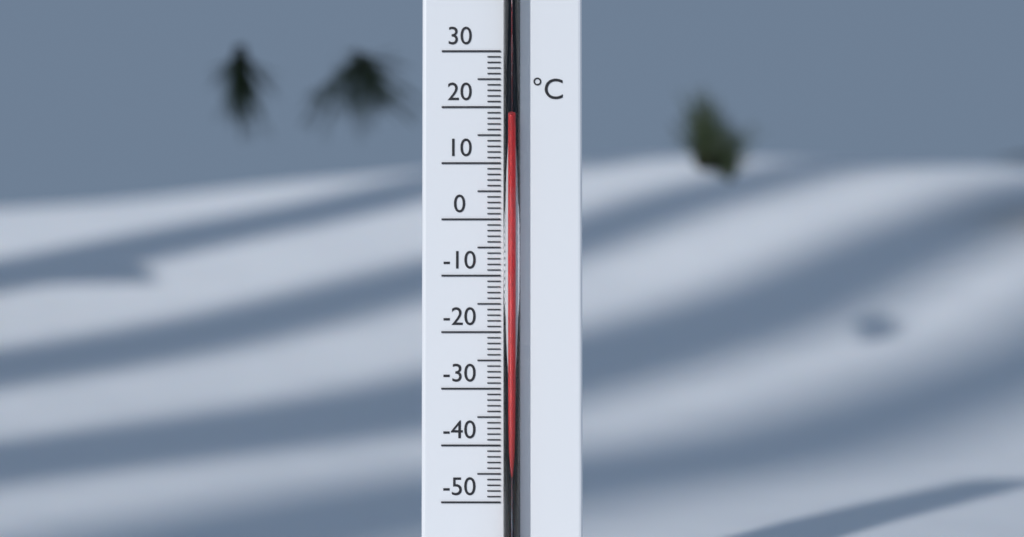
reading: 18 °C
